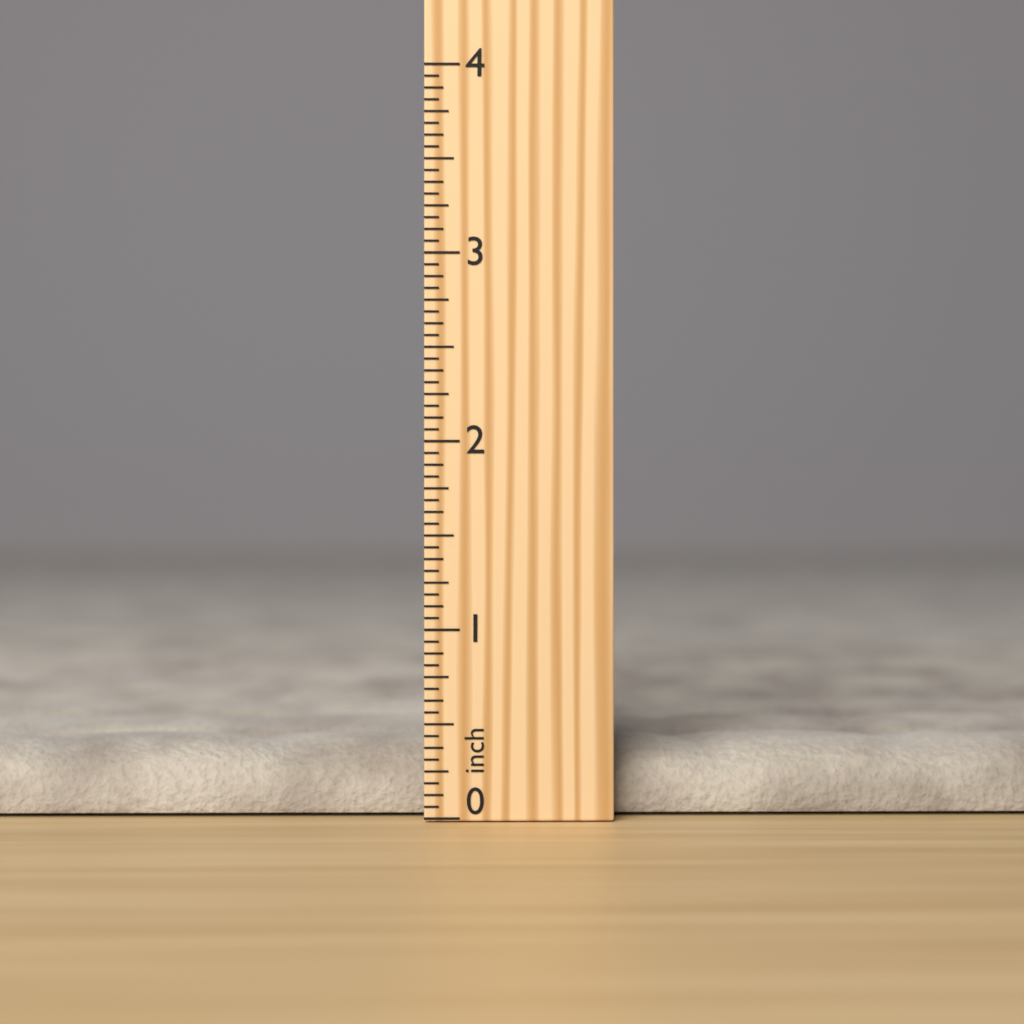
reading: 0.3750 inch
